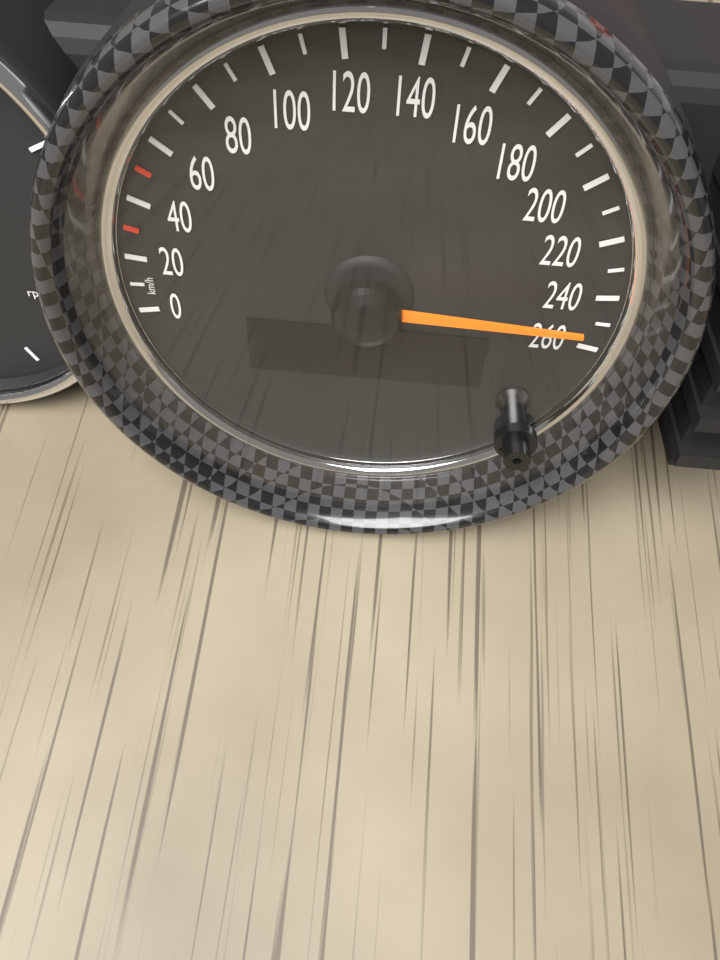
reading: 250 km/h
